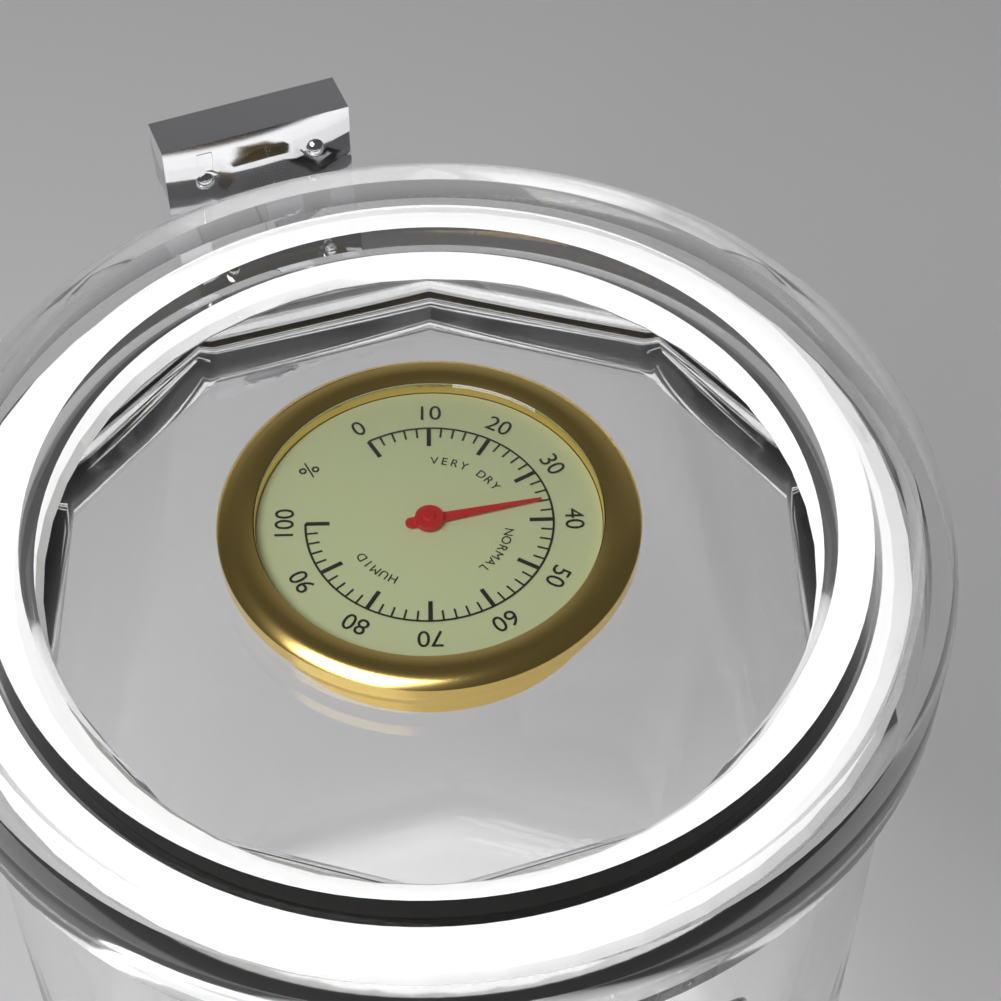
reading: 36 %
